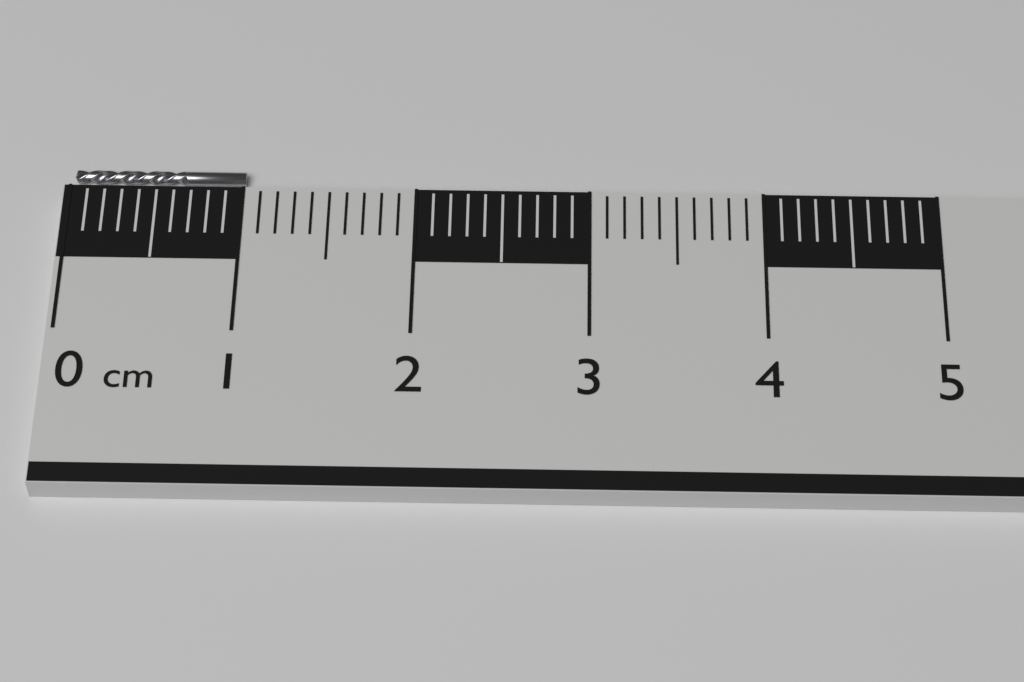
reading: 1.0 cm
